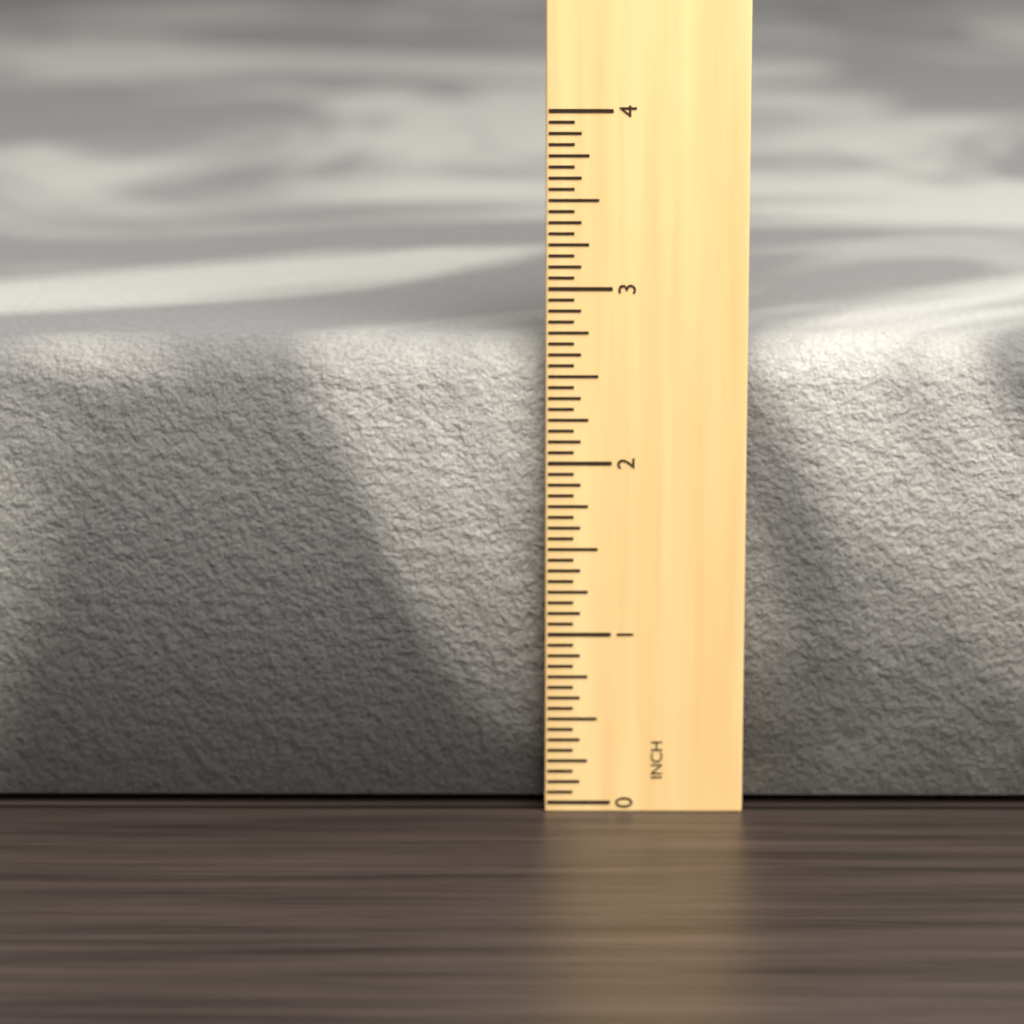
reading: 2.6875 in
